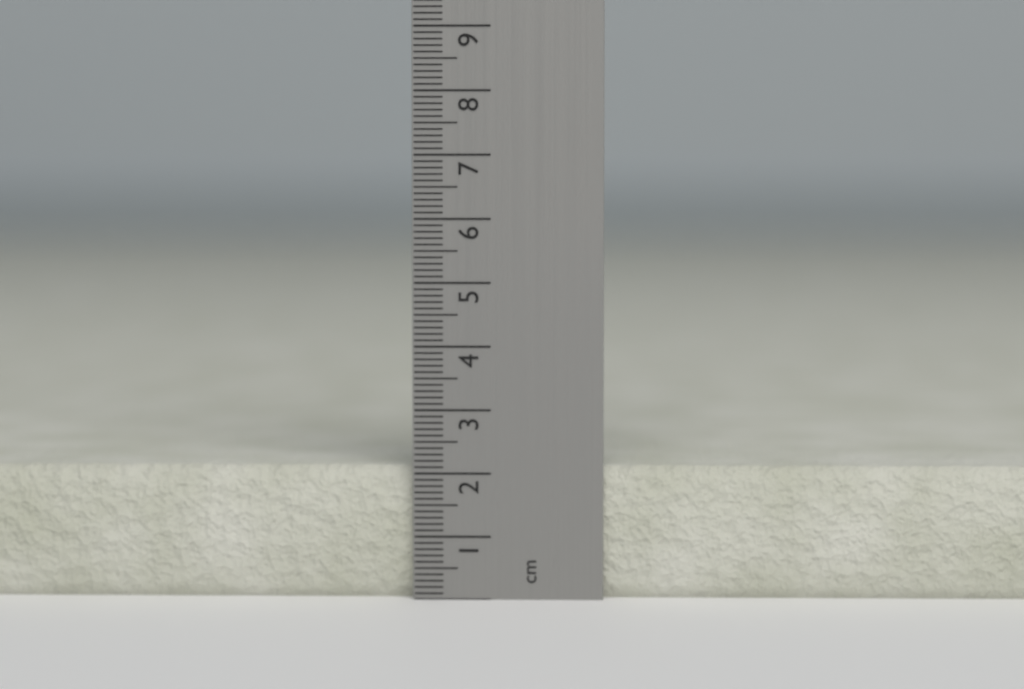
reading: 2.1 cm
